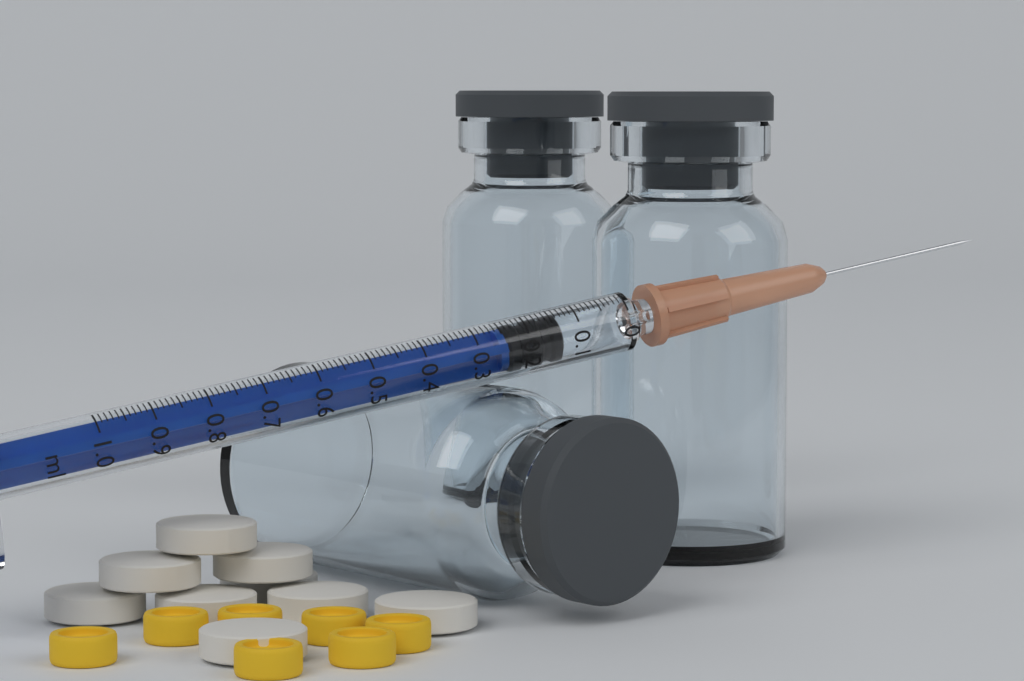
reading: 0.13 ml
